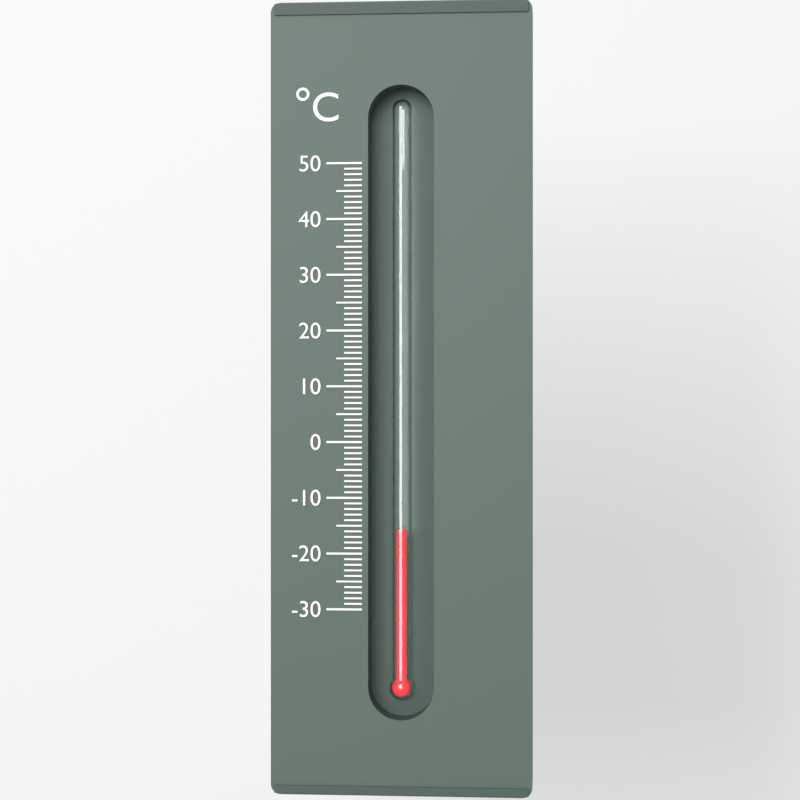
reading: -16 °C
